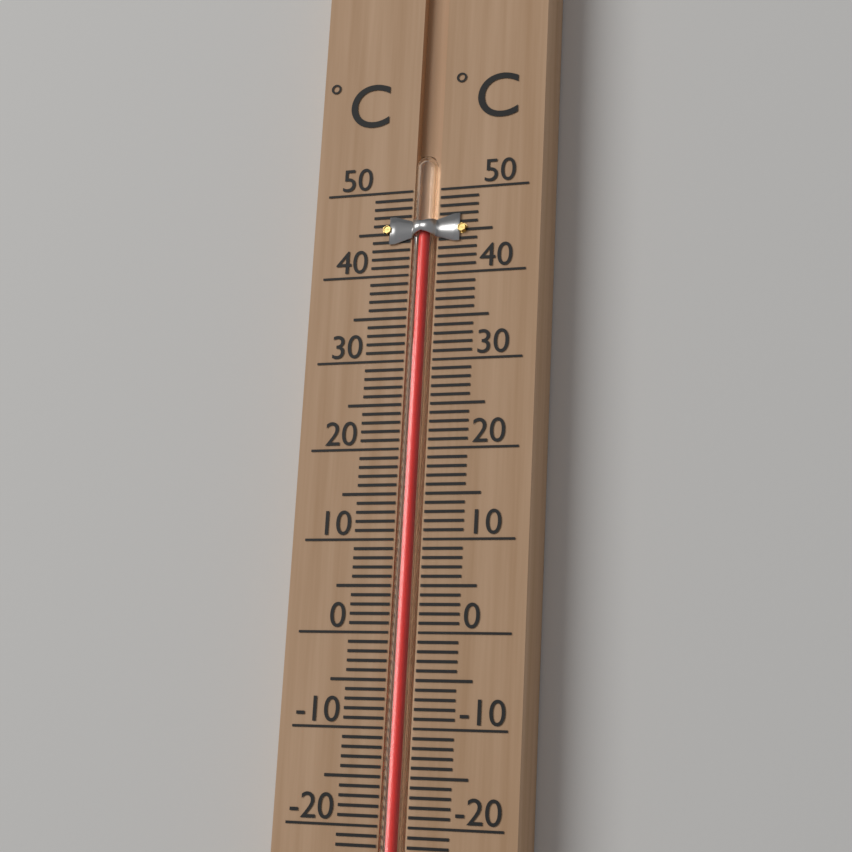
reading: 46 °C
